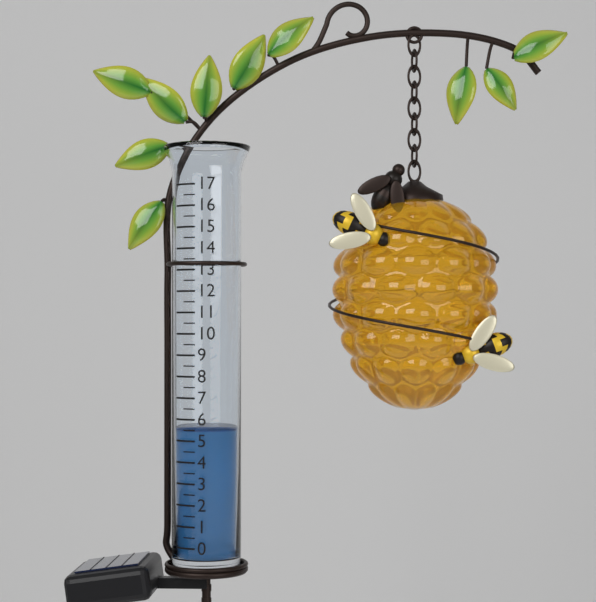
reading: 5.5 (no unit)
